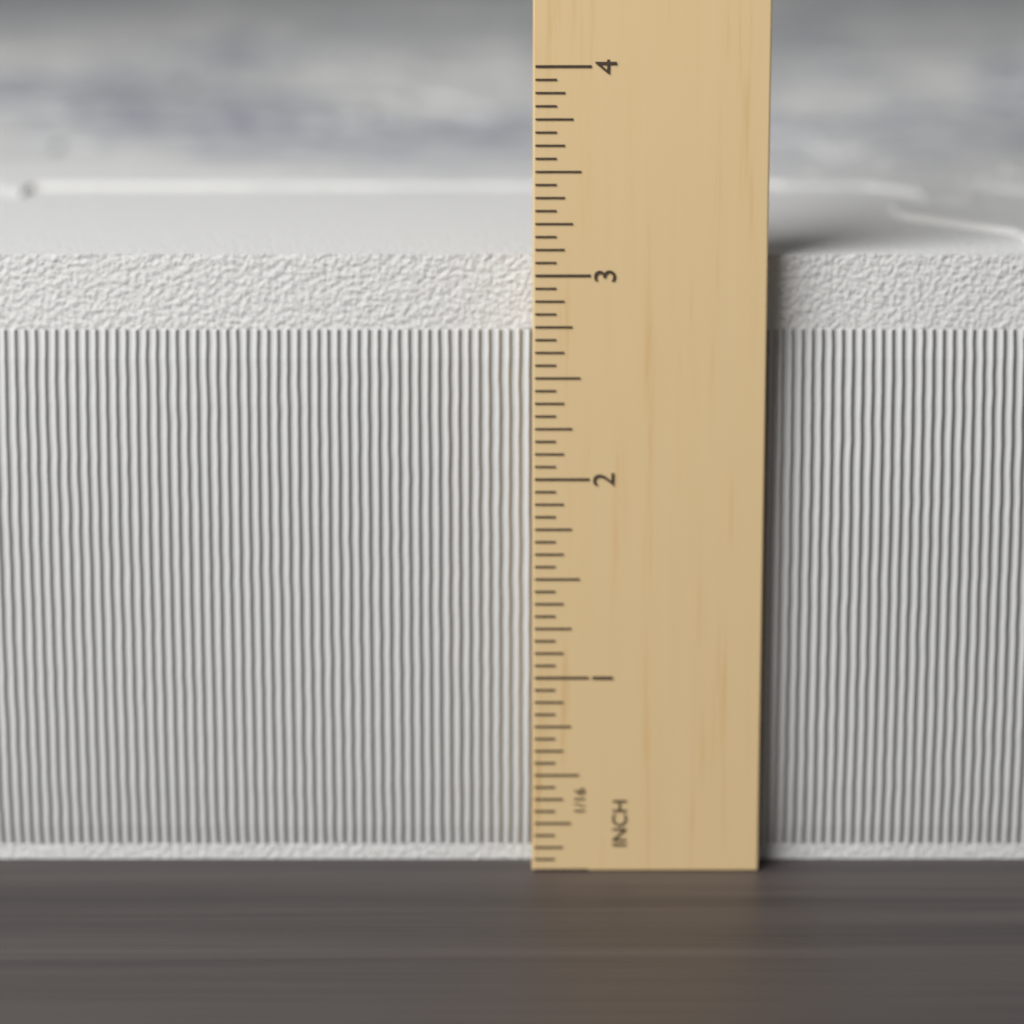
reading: 3.1250 in
